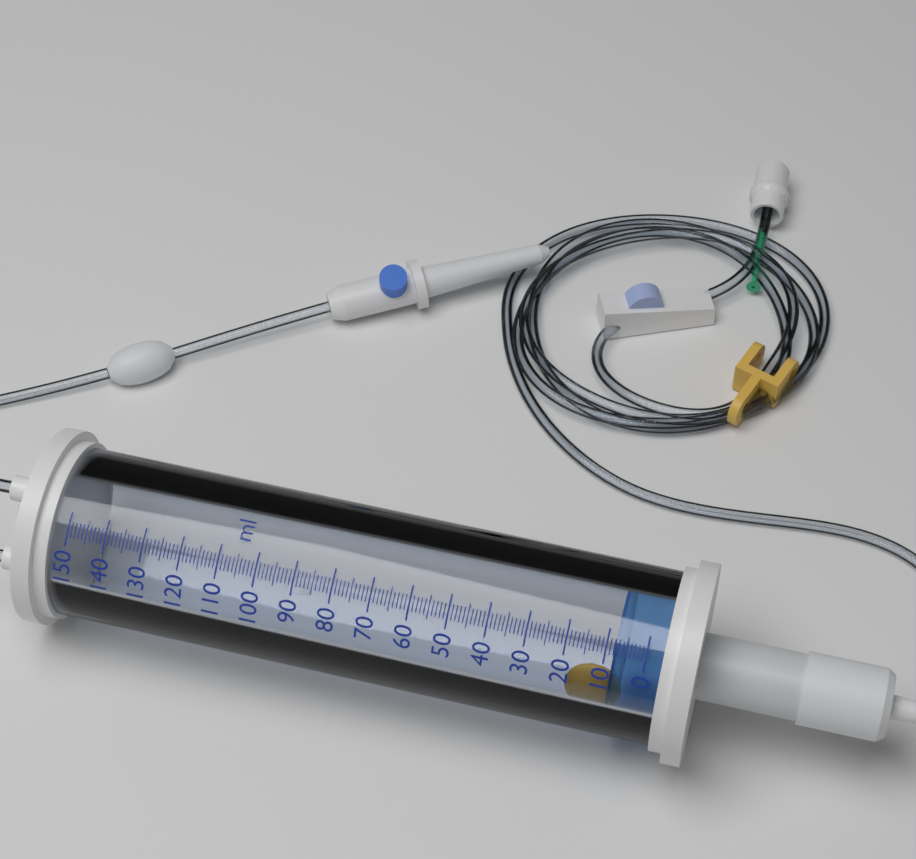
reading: 8 ml
